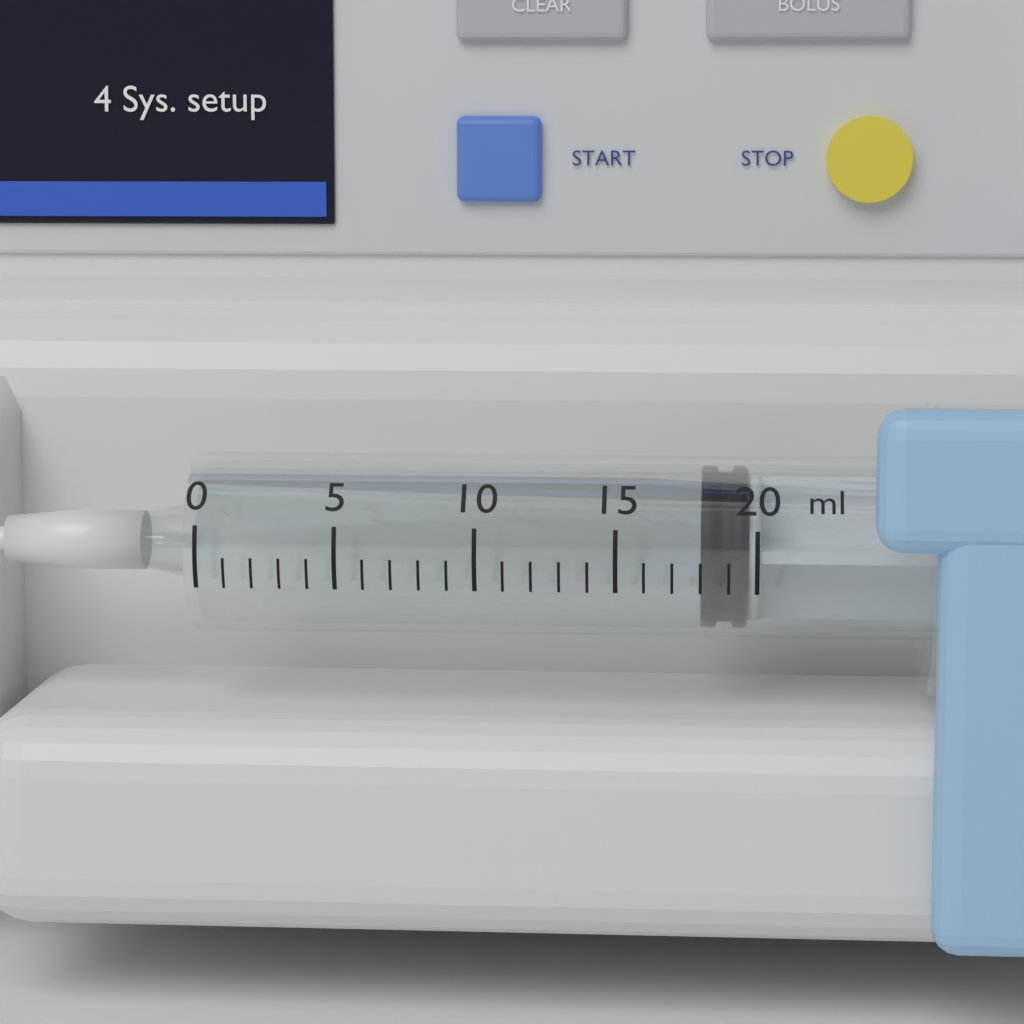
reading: 18 ml
